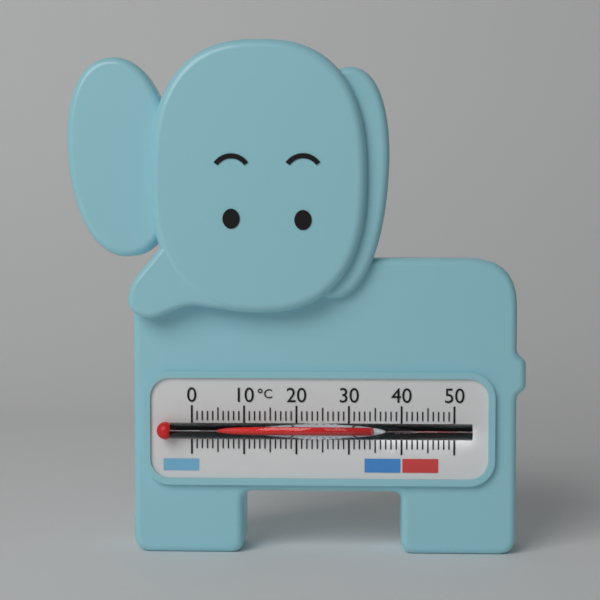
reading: 34 °C
